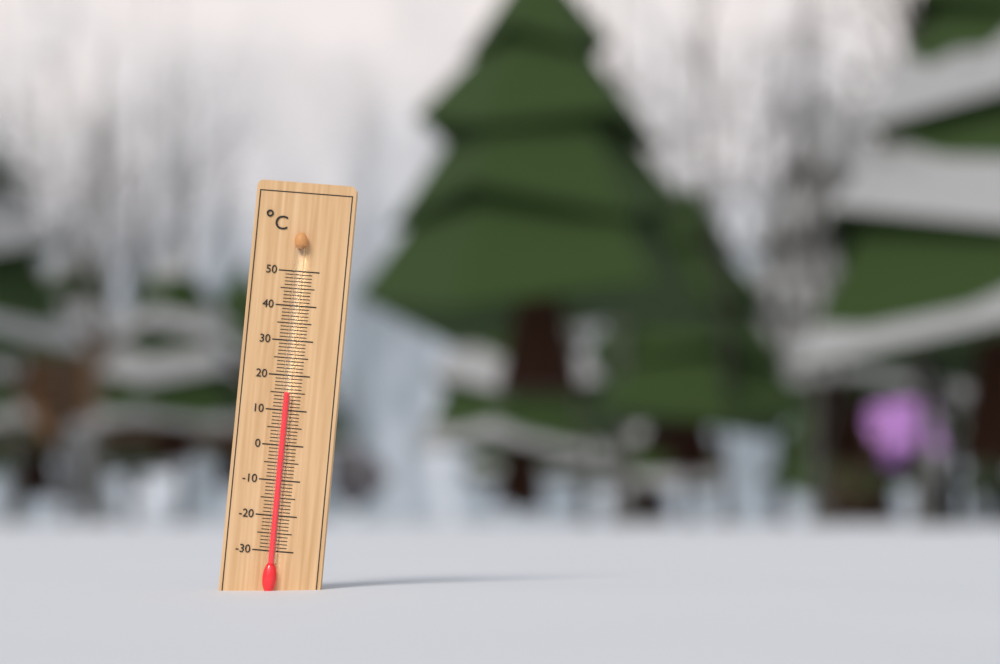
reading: 15 °C
